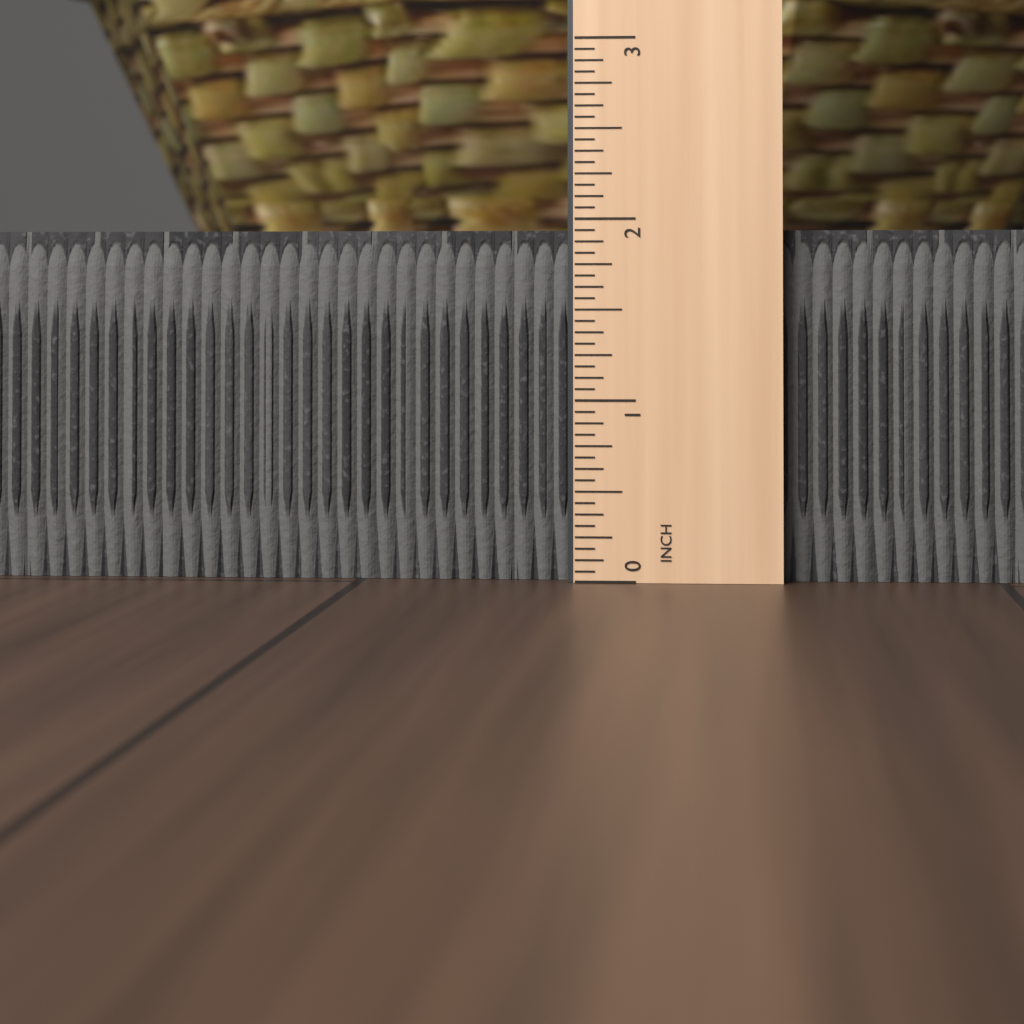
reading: 1.9375 in
